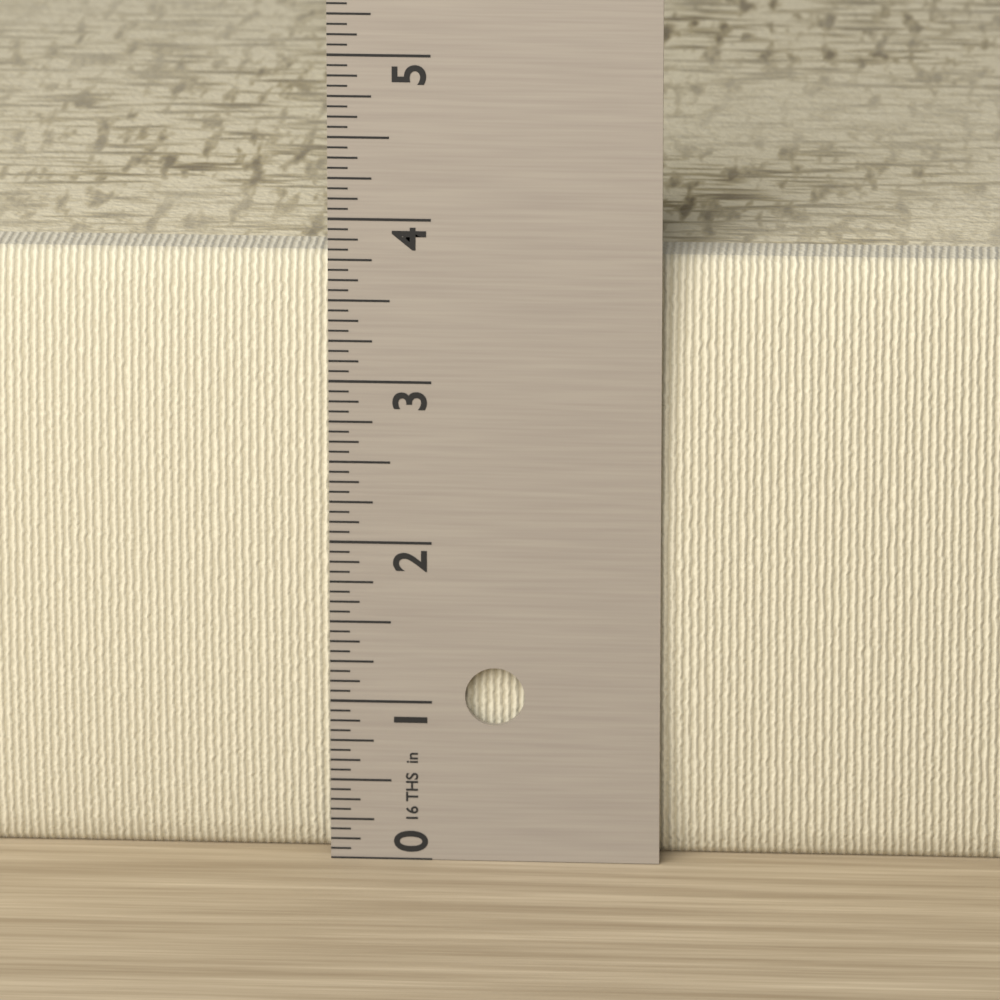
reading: 3.7500 in
